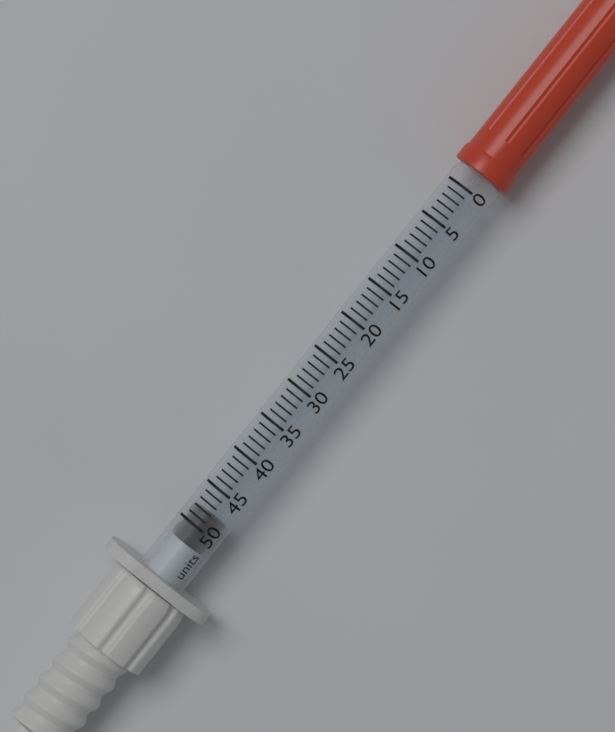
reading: 48 units
